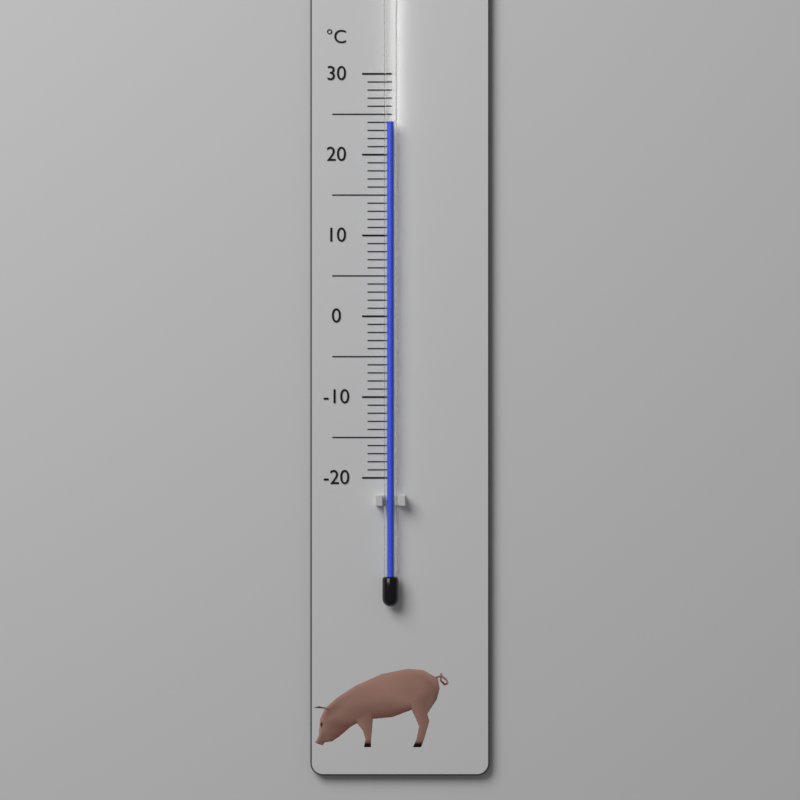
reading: 24 °C
